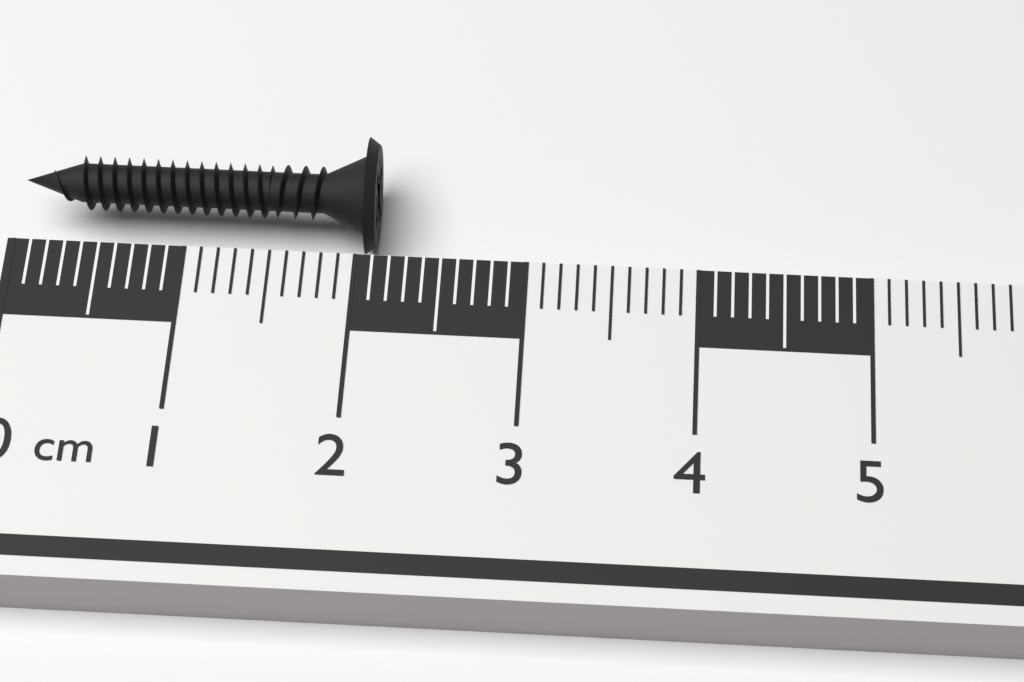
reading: 2.1 cm
